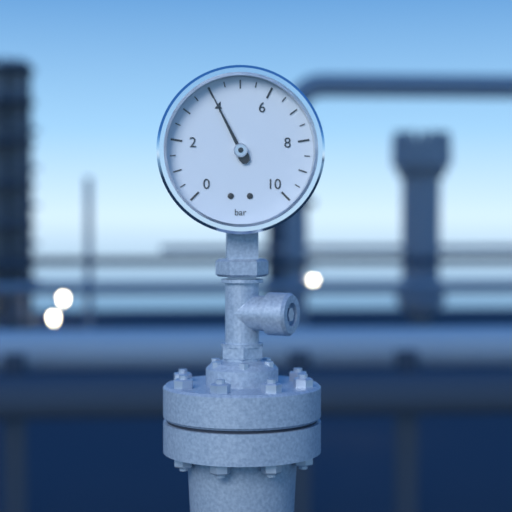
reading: 4.0 bar
